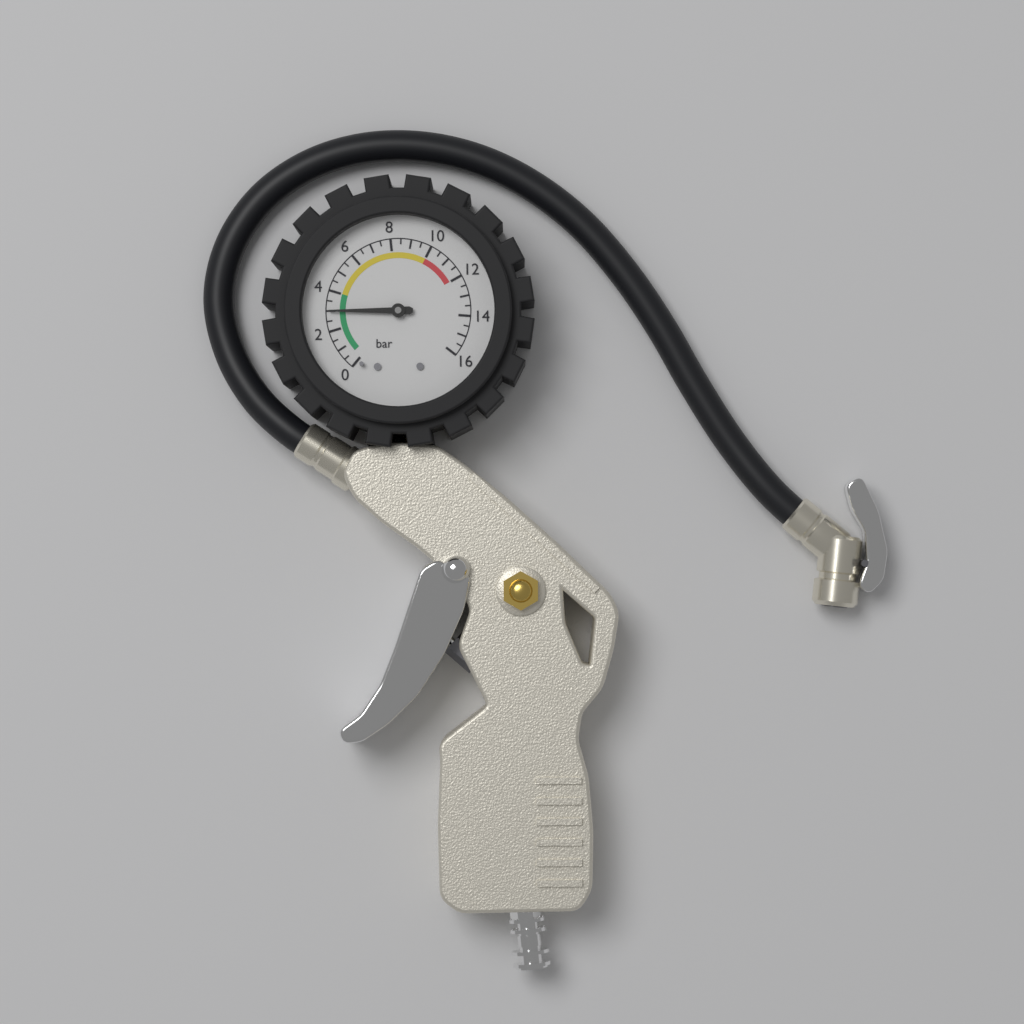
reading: 3.0 bar
